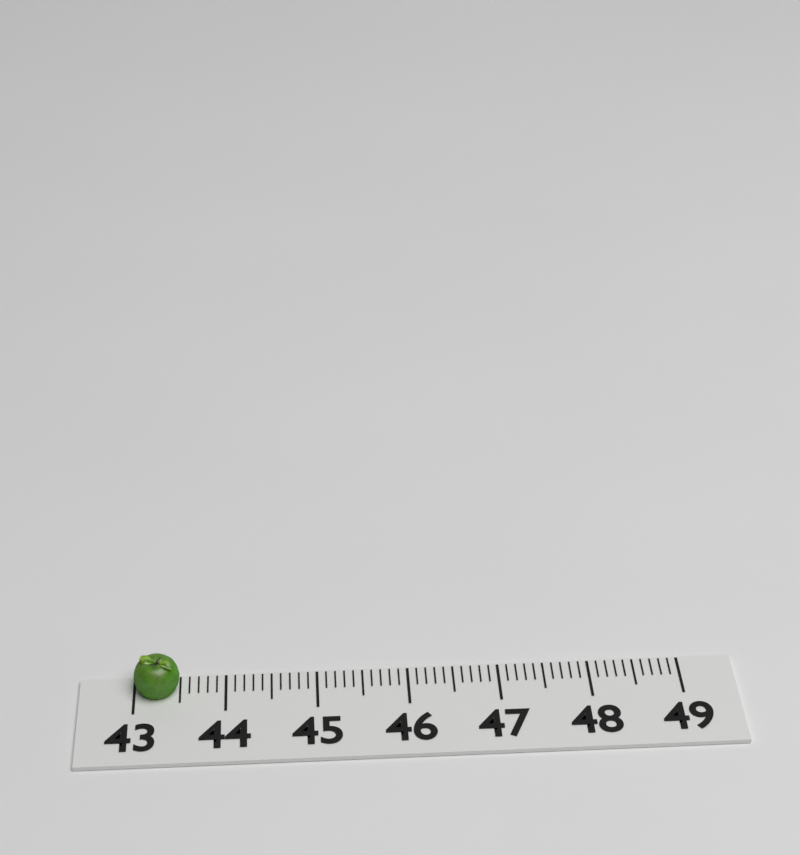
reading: 43.5 (no unit)
